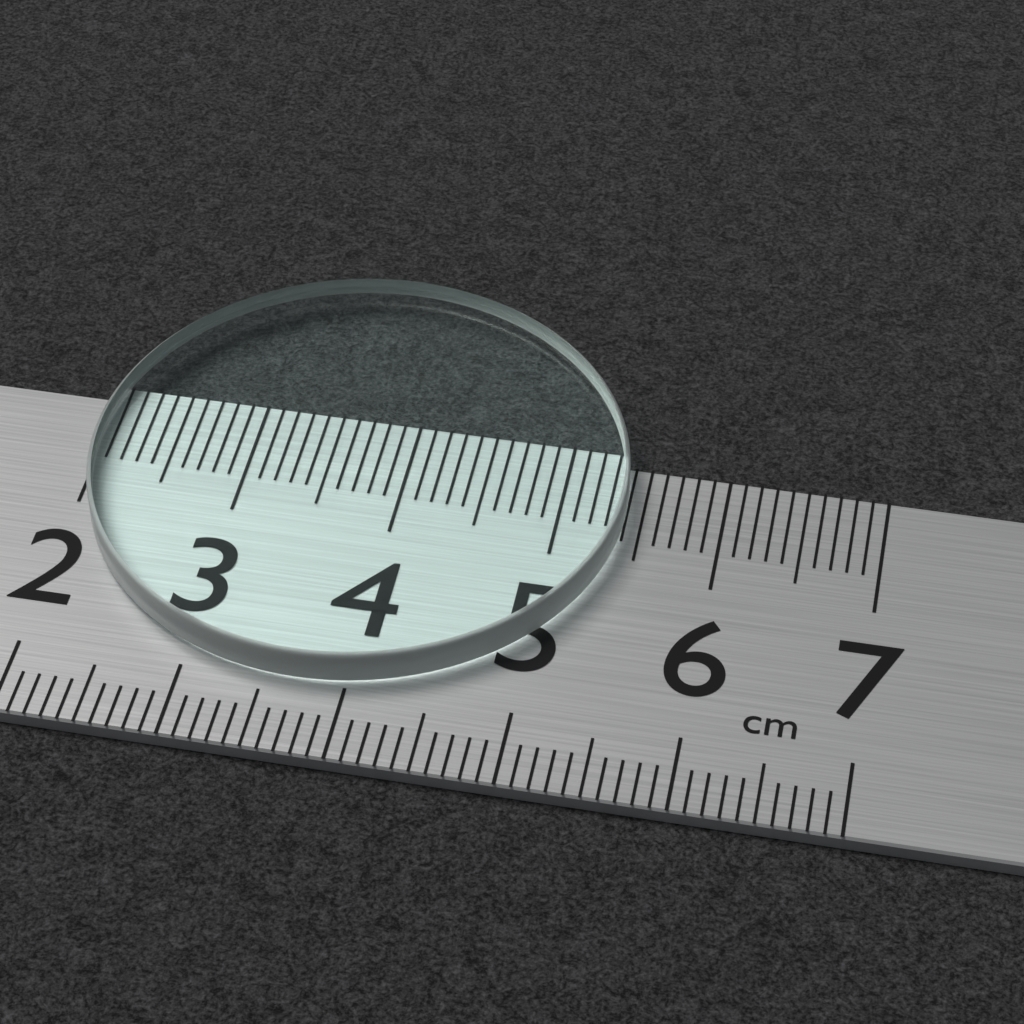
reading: 5.4 cm
